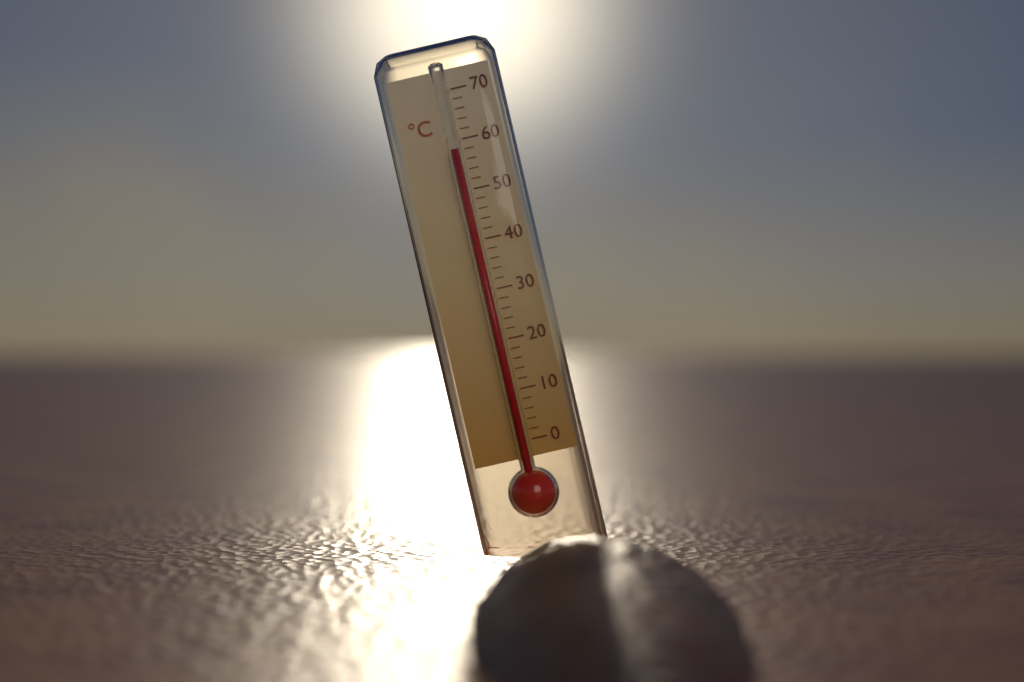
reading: 58 °C
